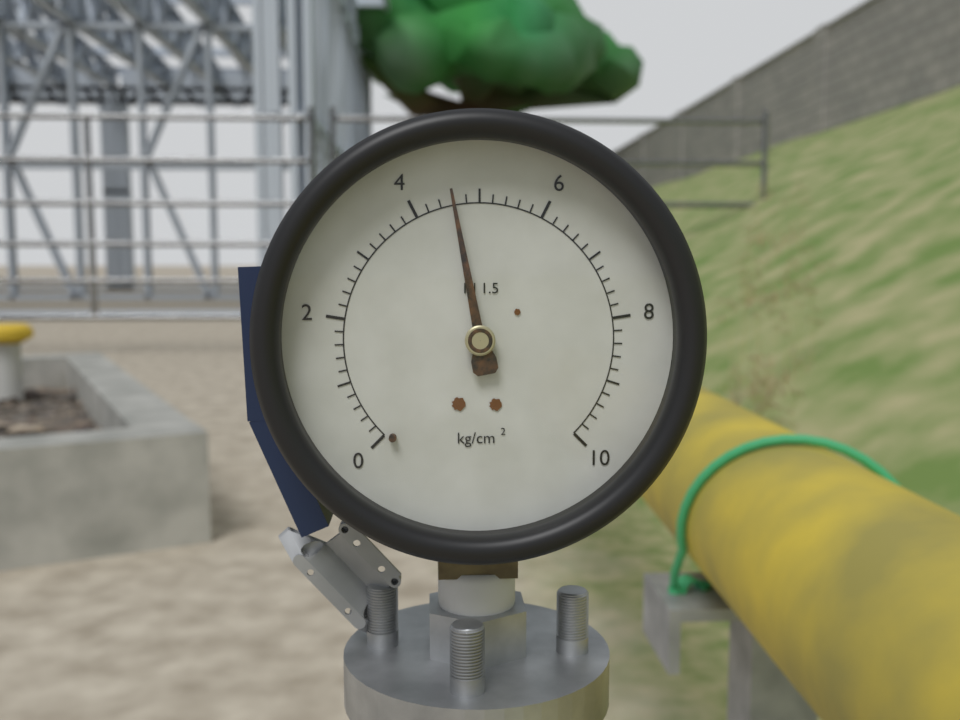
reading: 4.6 kg/cm²
